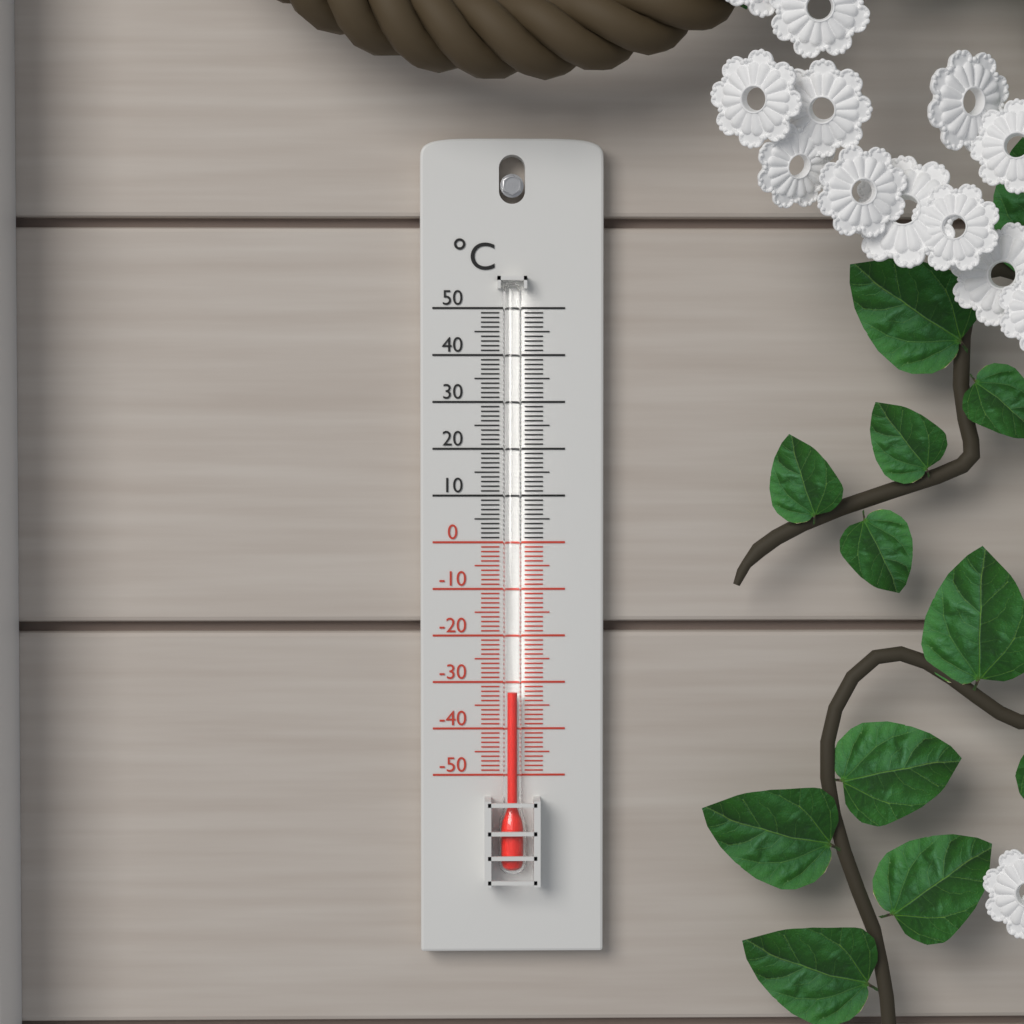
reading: -32 °C
